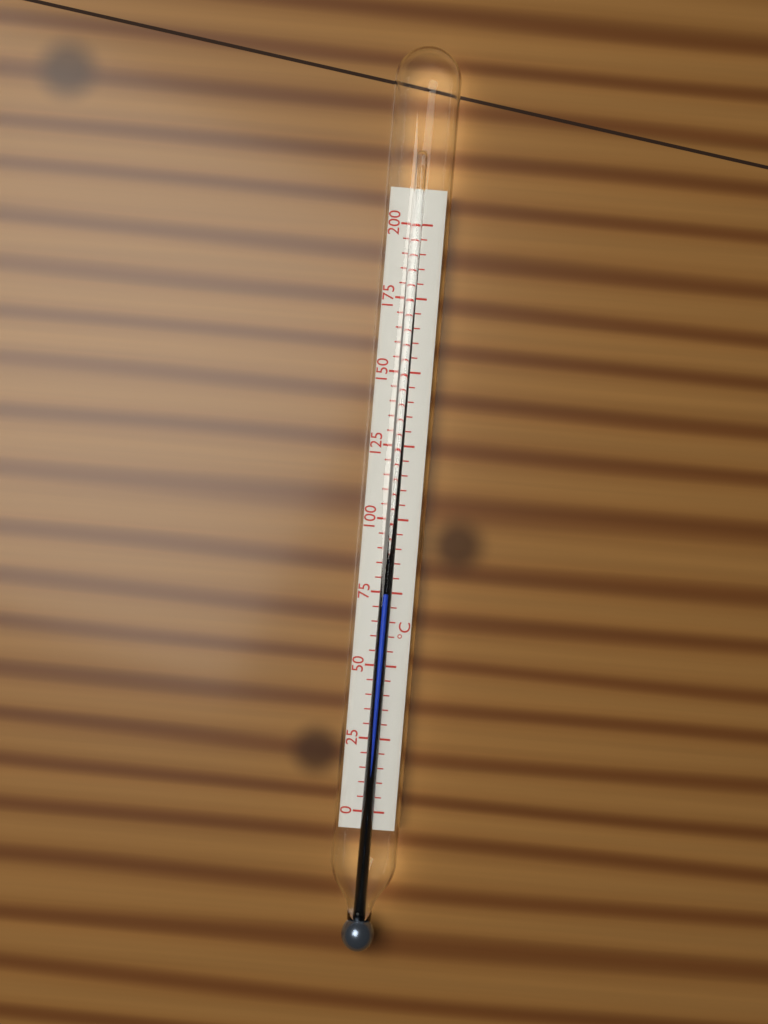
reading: 75 °C
